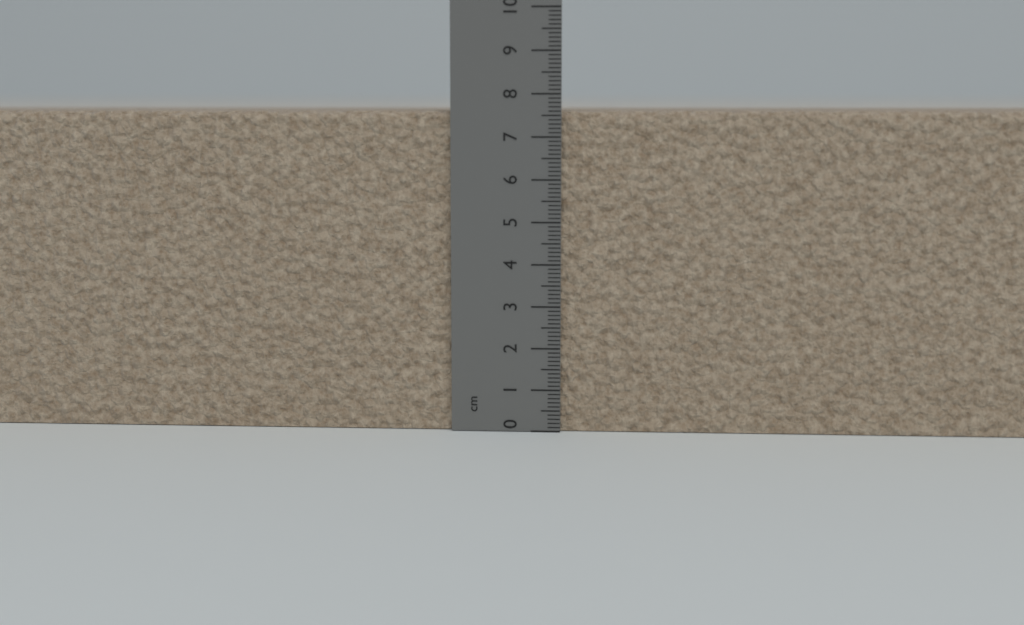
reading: 7.6 cm
